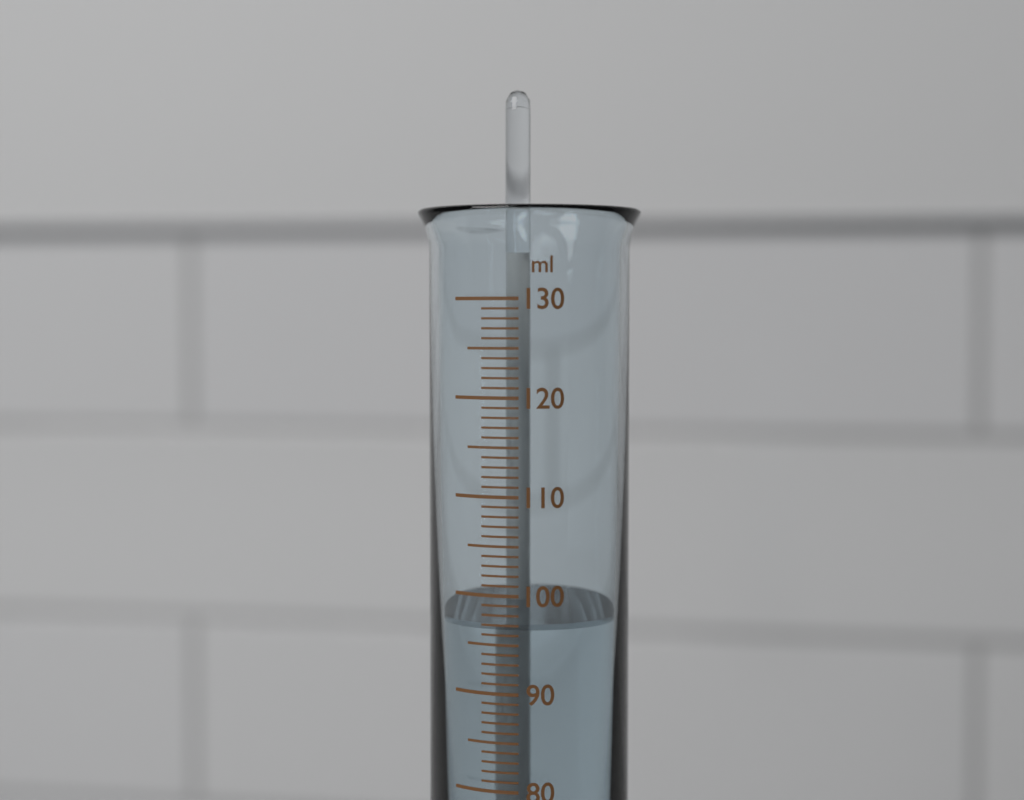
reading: 97 ml
